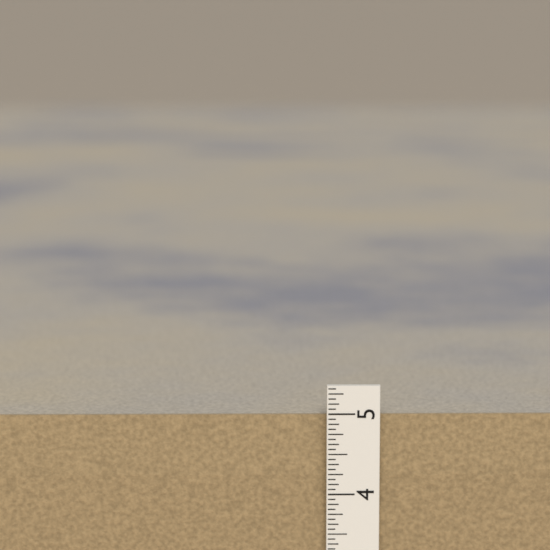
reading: 4.9375 in
